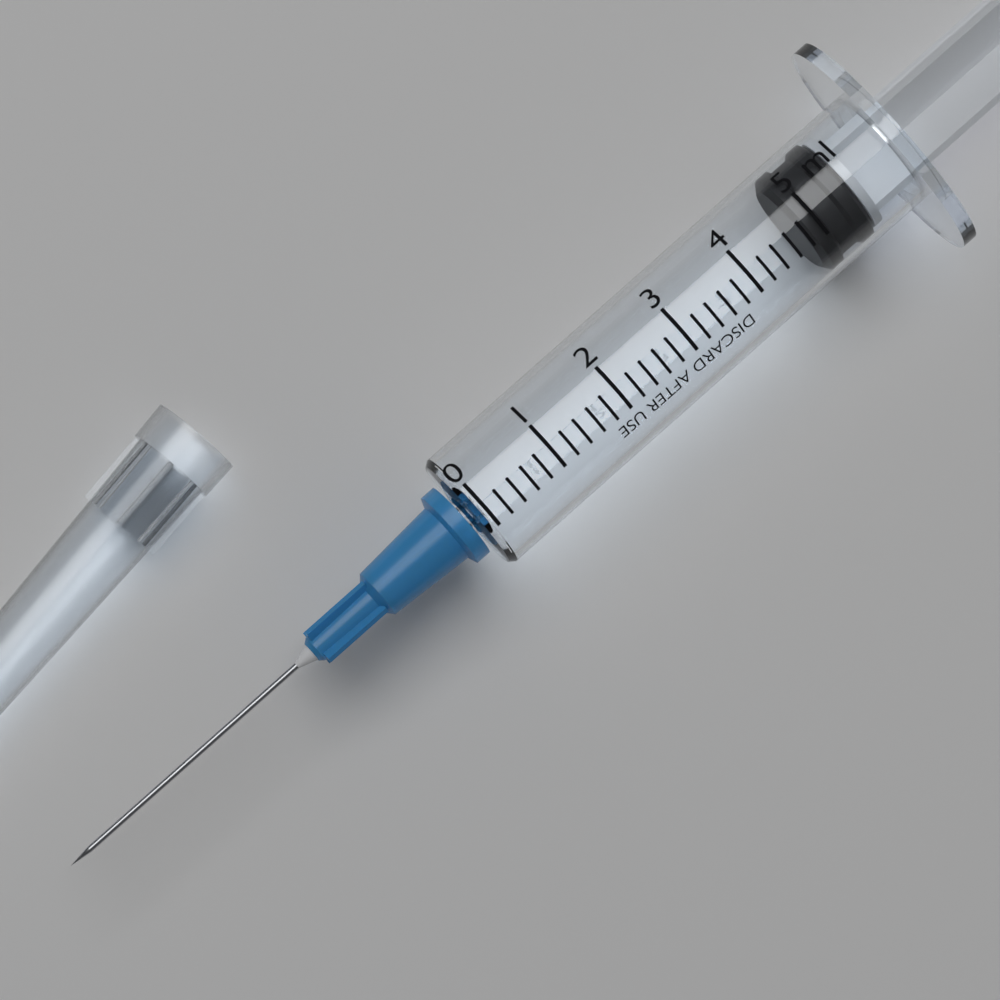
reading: 4.8 ml
